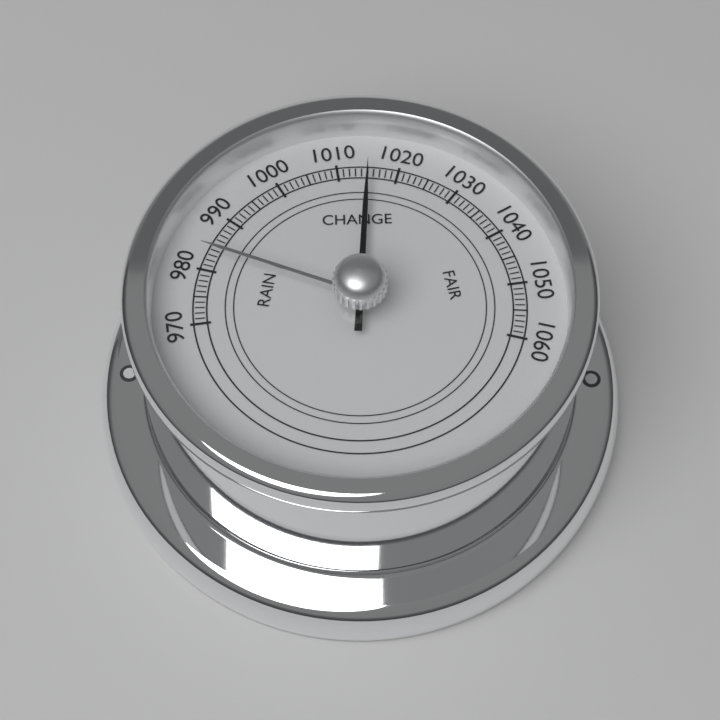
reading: 1015 (no unit)
